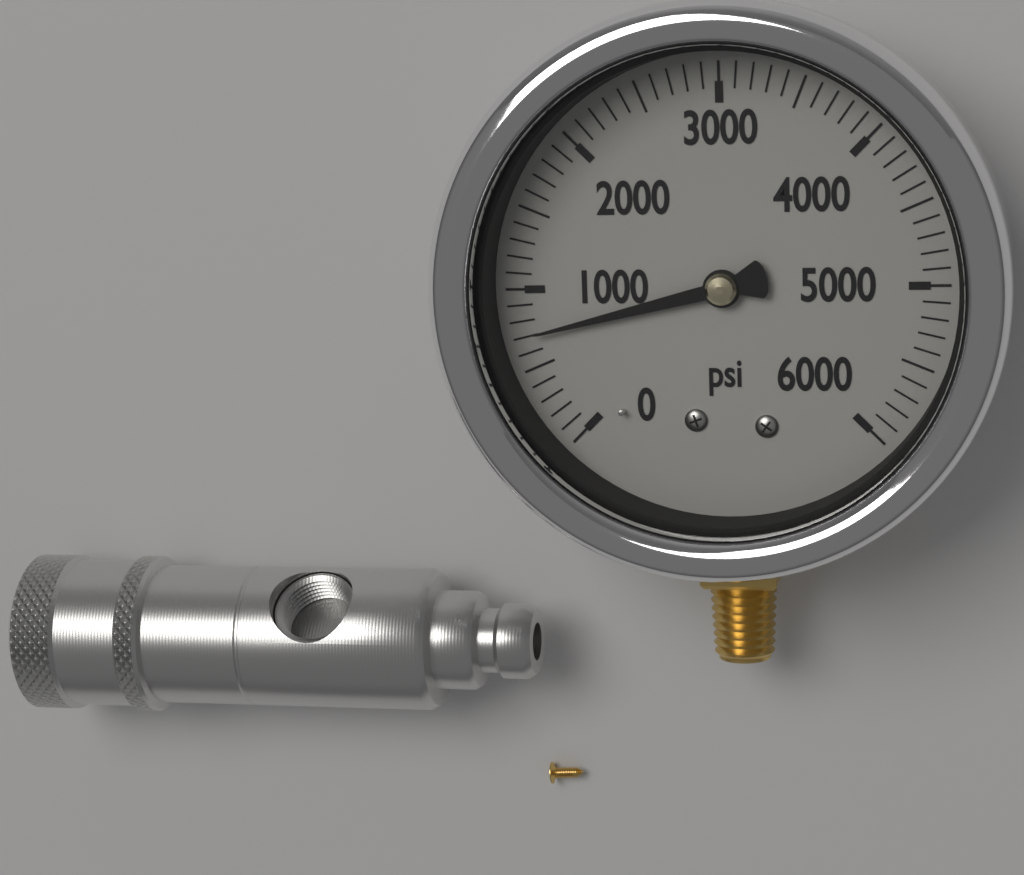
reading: 700 psi
